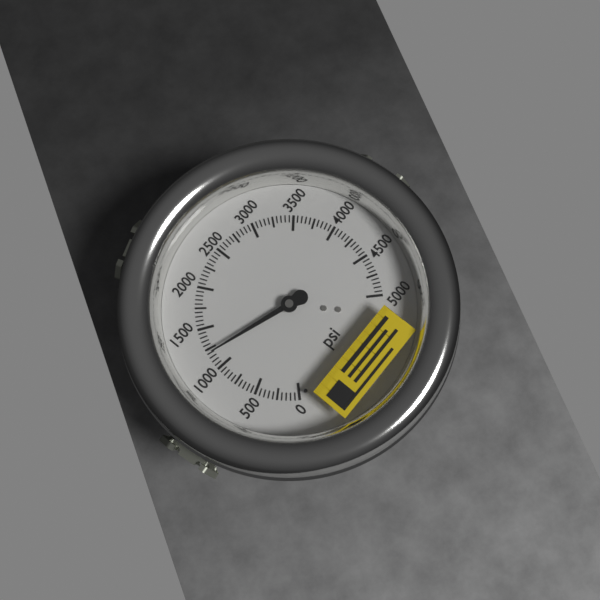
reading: 1200 psi
